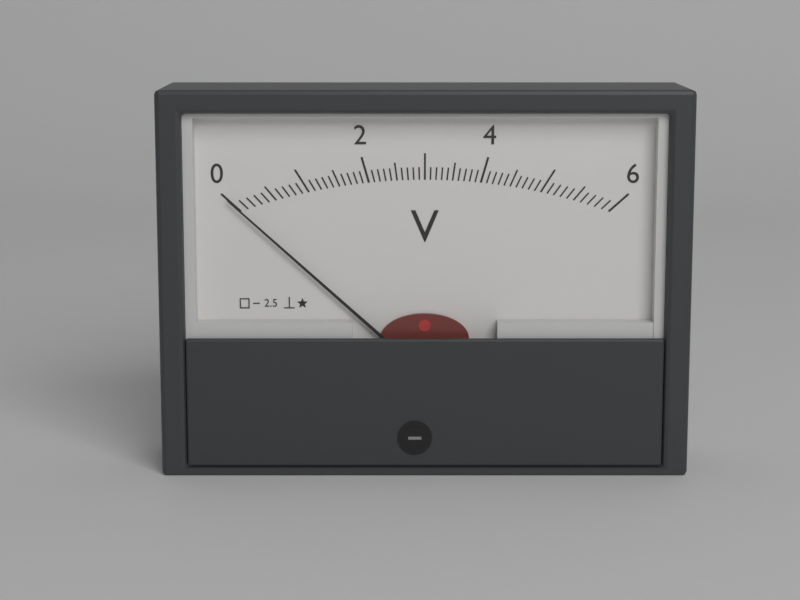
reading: 0.0 V
